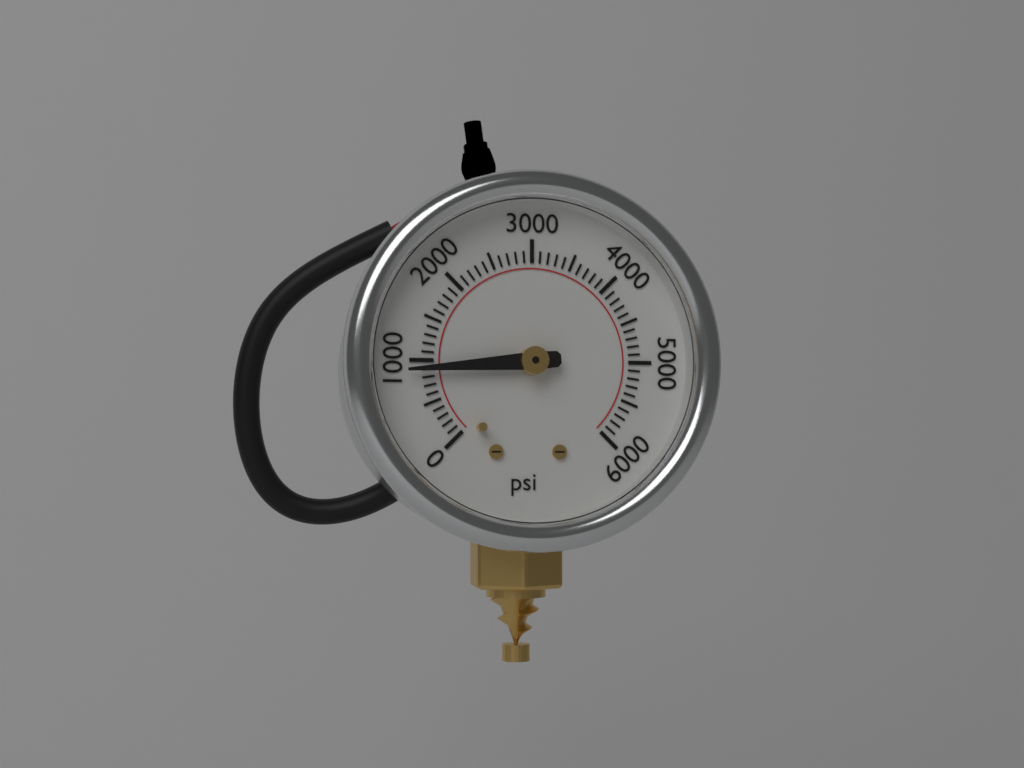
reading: 900 psi
